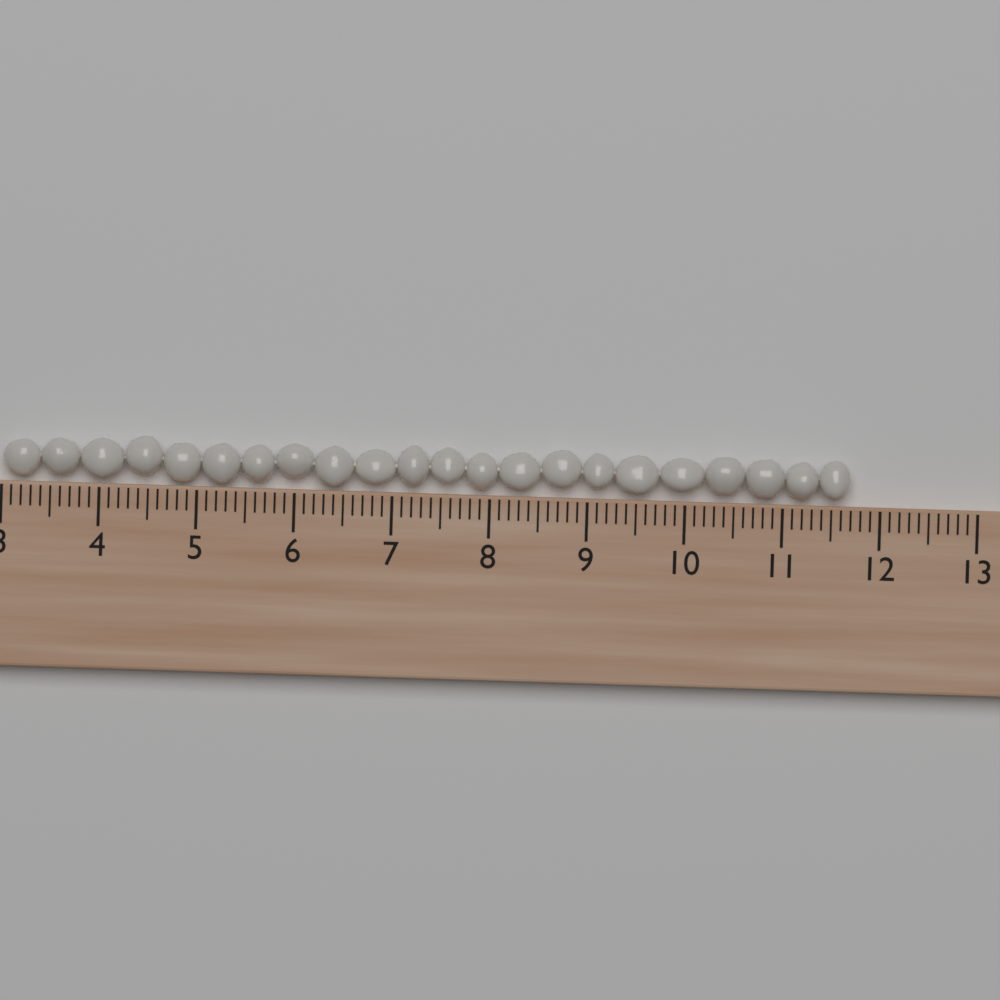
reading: 11.7 (no unit)
